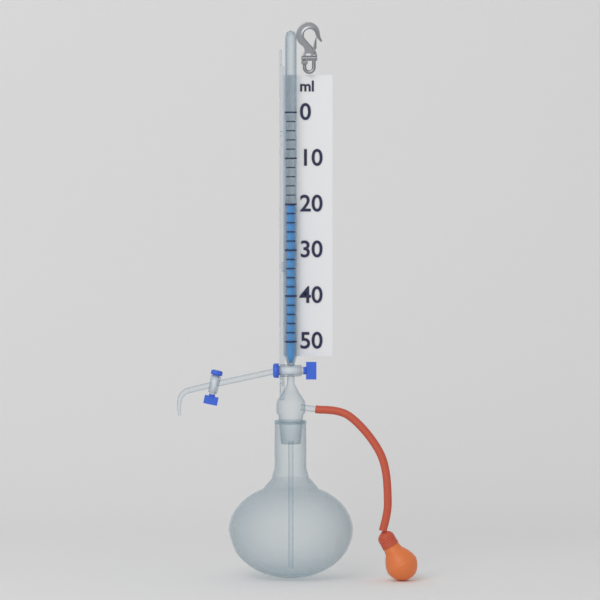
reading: 20 ml
